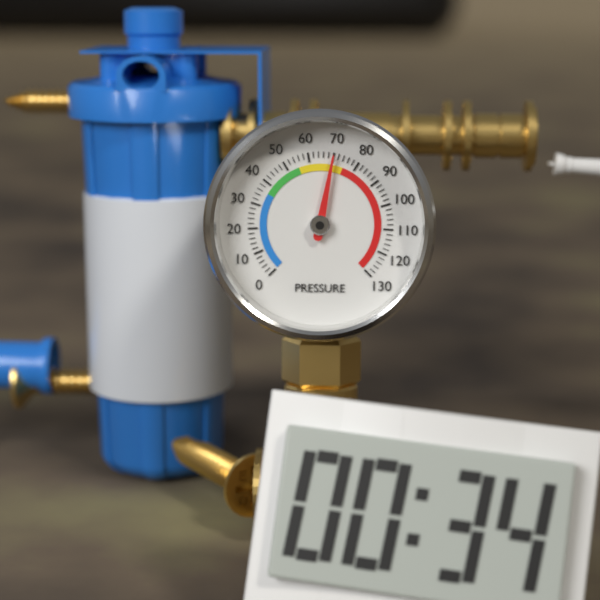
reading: 70 (no unit)
